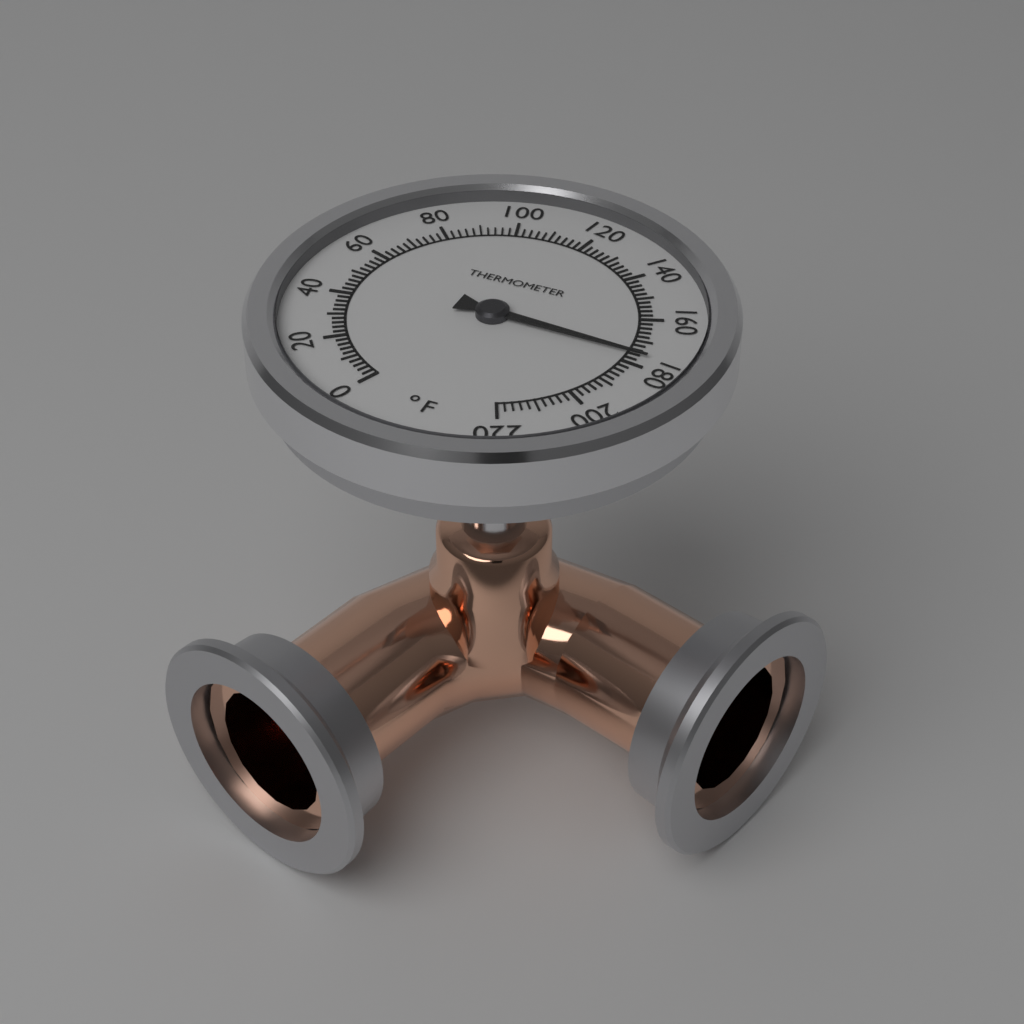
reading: 176 °F
